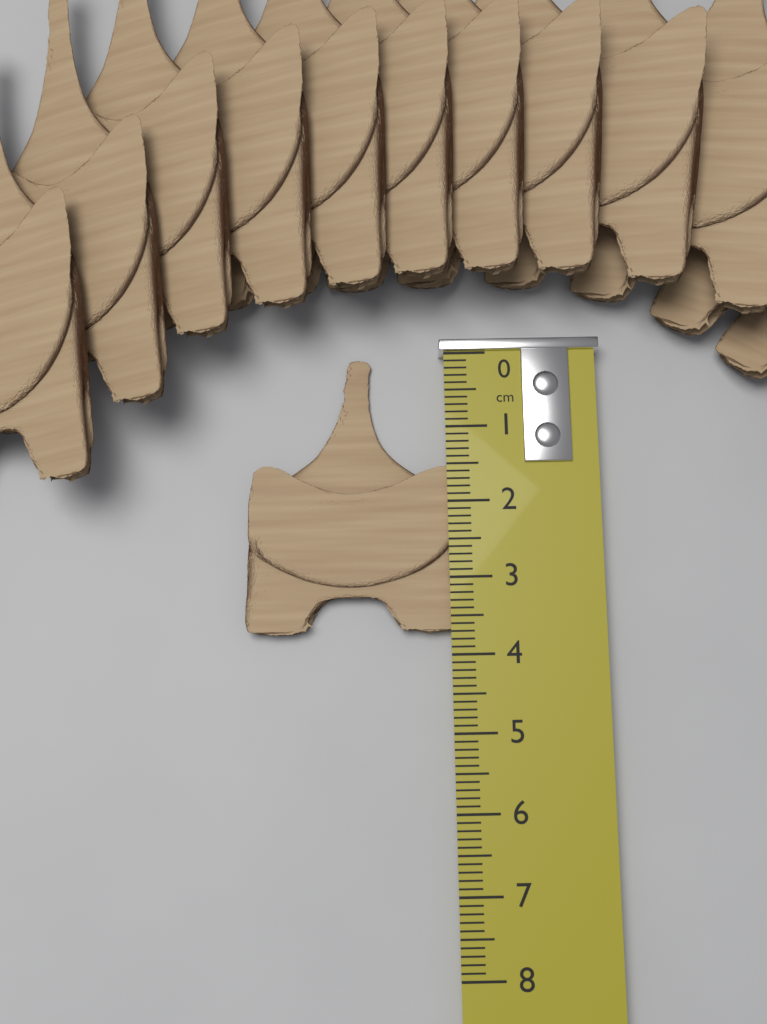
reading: 3.7 cm
